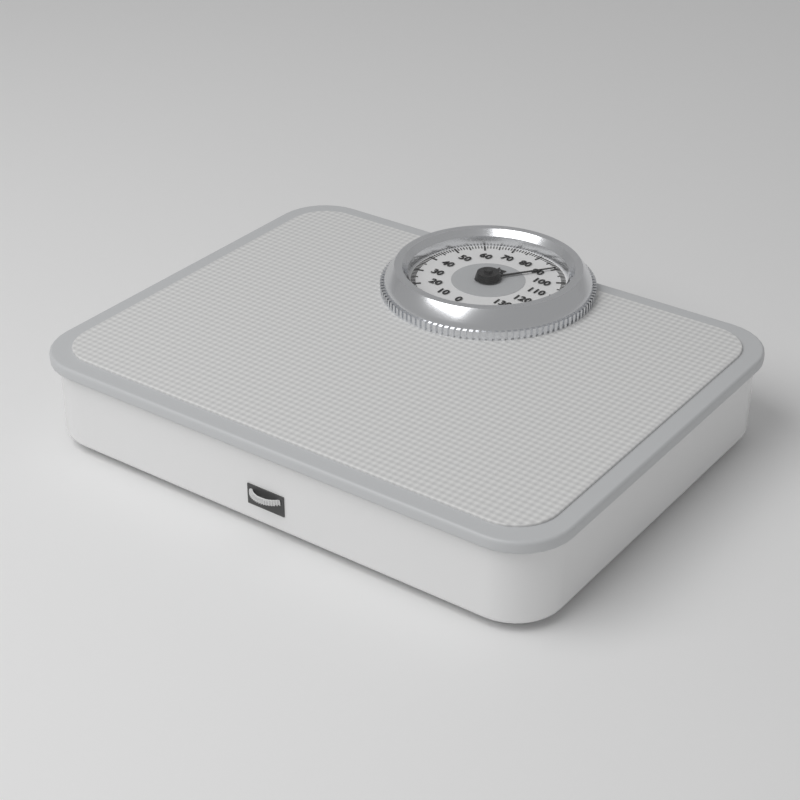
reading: 90 kg
